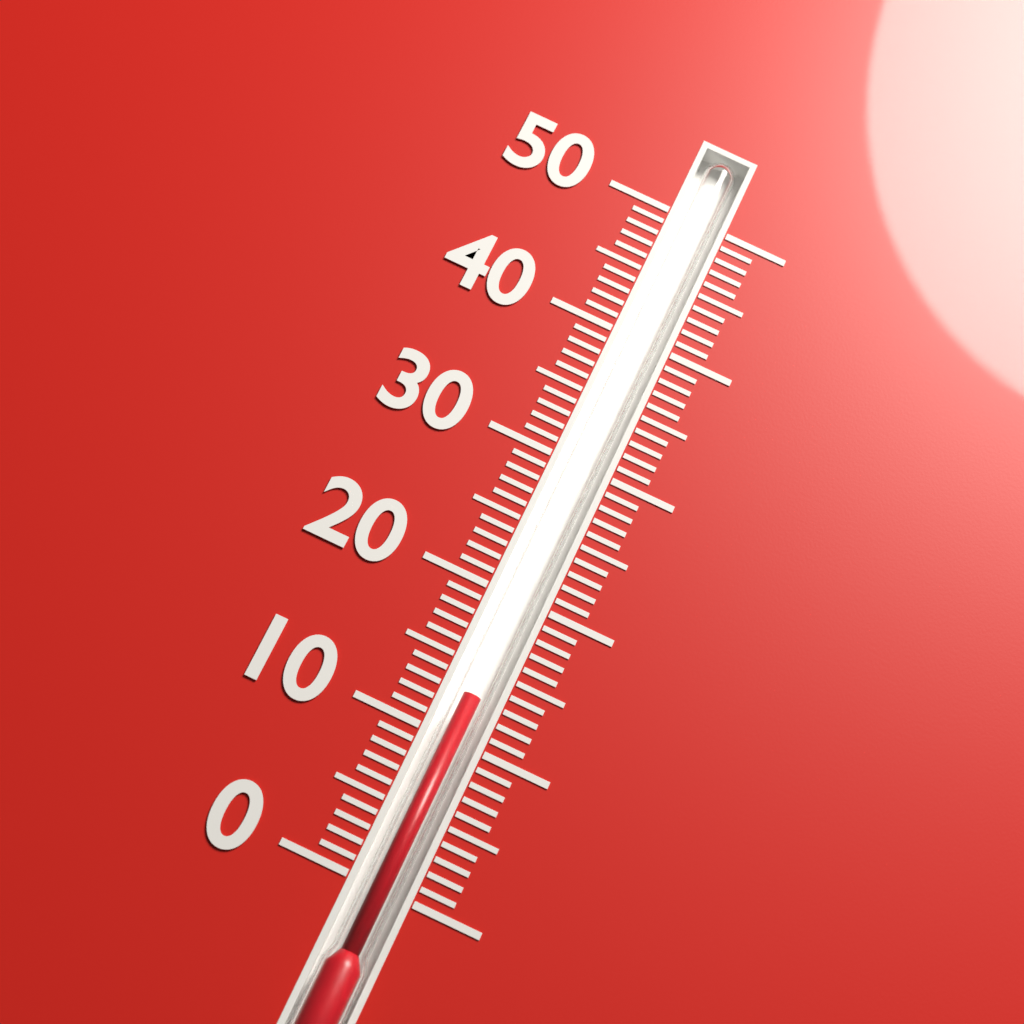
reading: 13 (no unit)
